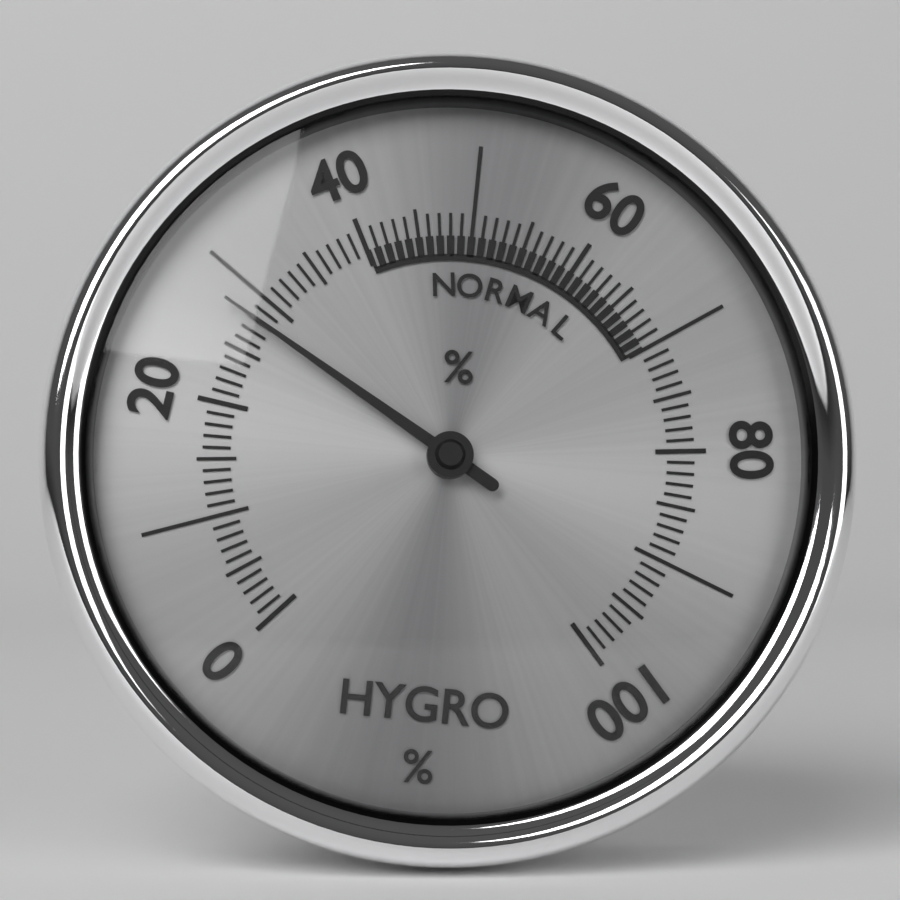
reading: 28 %
